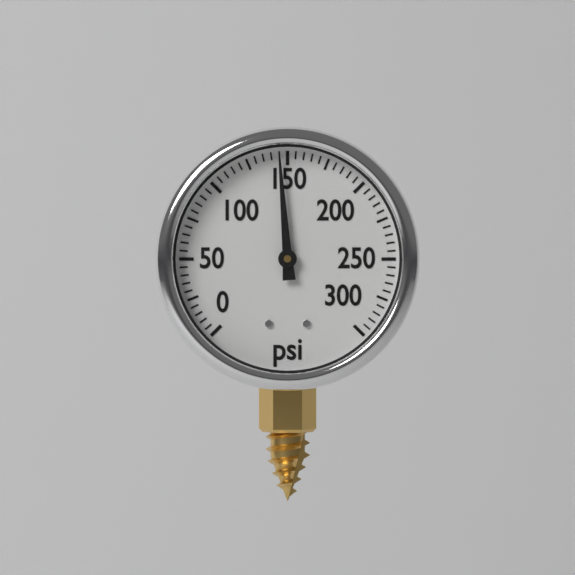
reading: 145 psi
